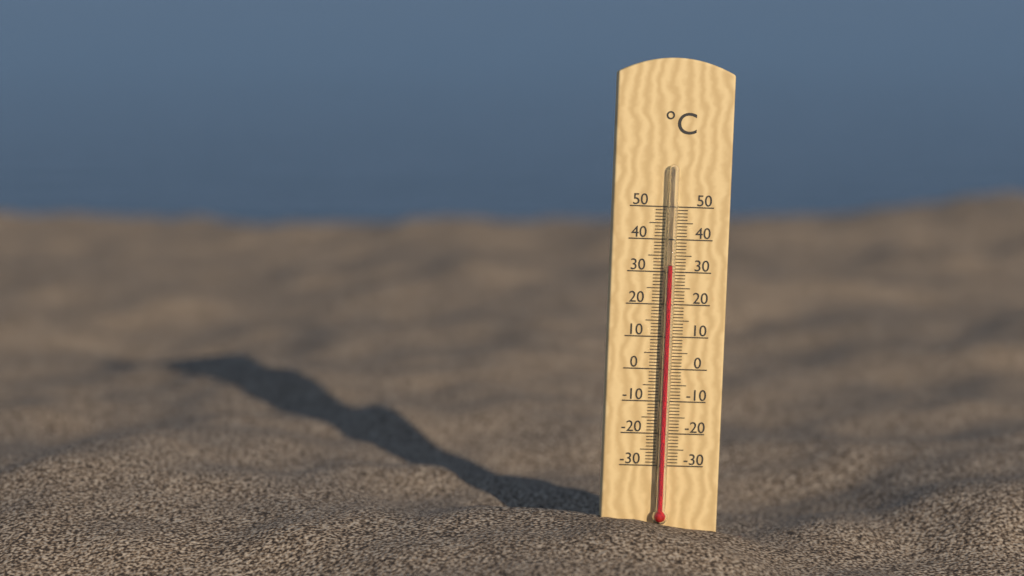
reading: 32 °C
